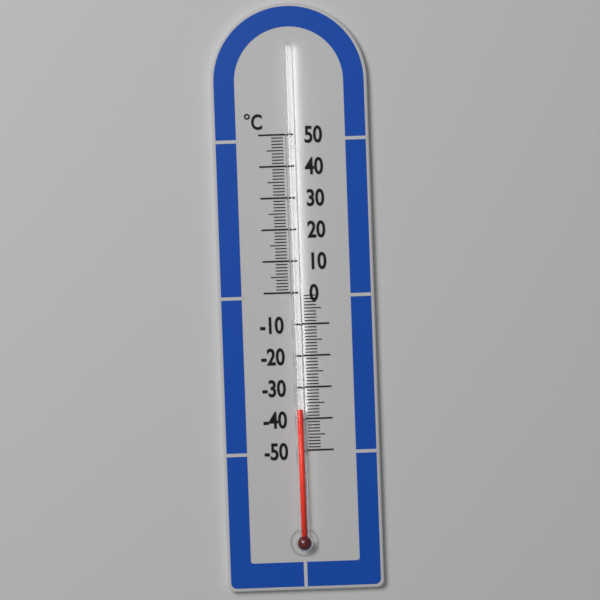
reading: -37 °C
